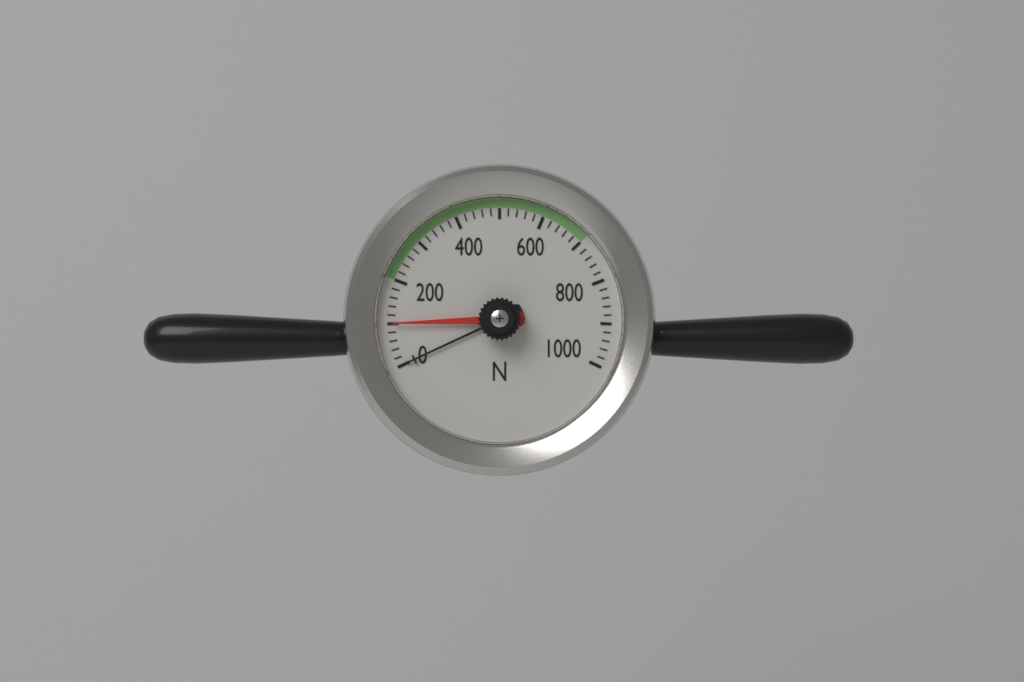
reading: 100 N
